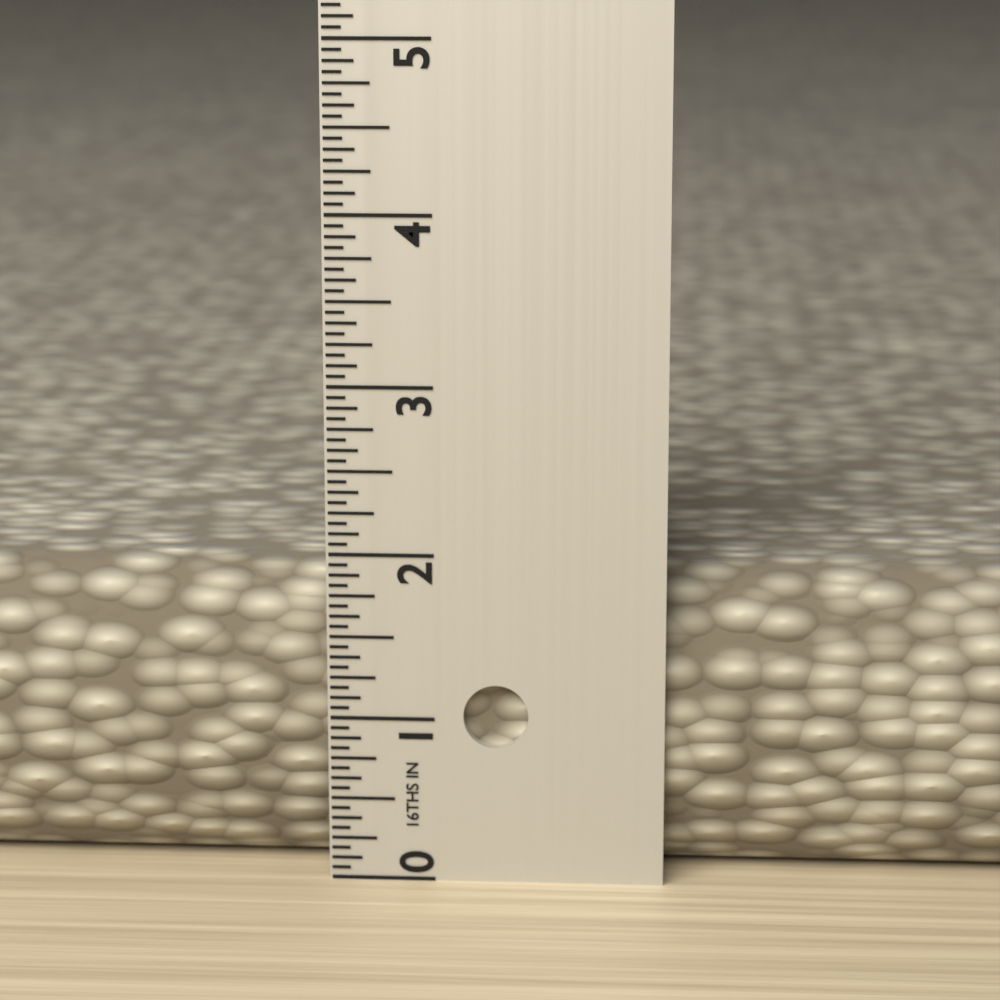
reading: 1.8750 in
